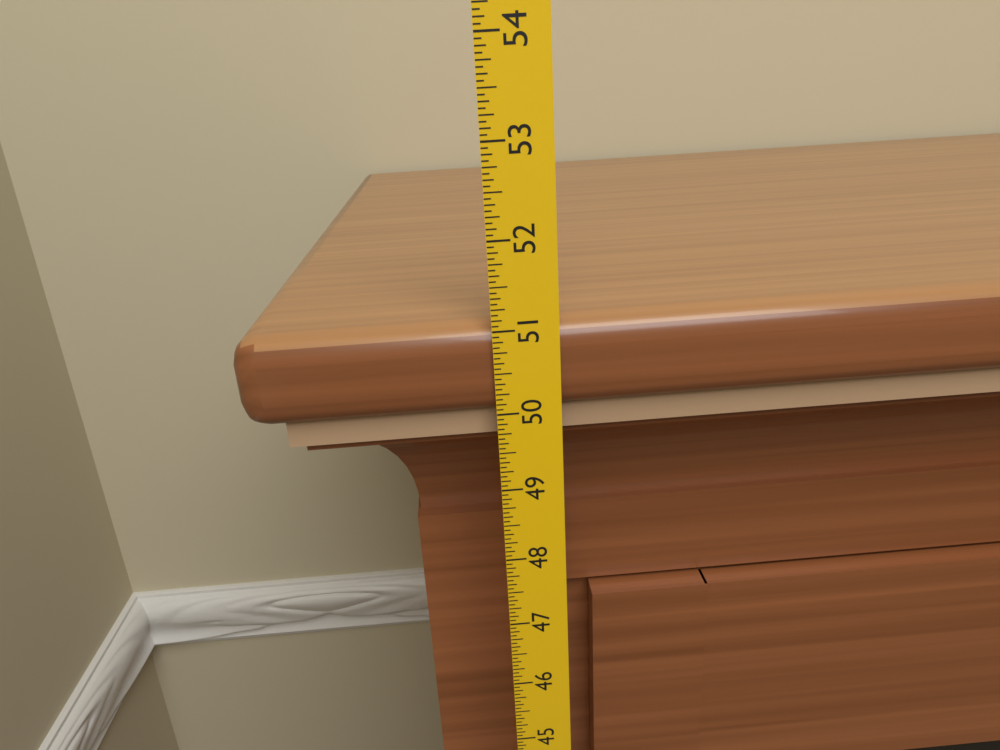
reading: 51.0625 in
